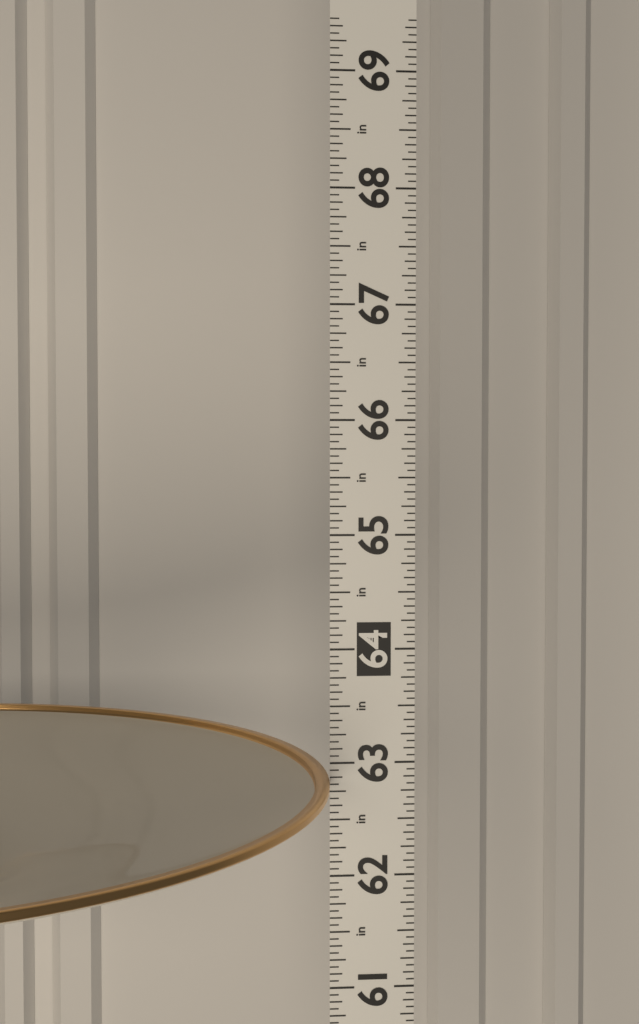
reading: 62.8750 in
